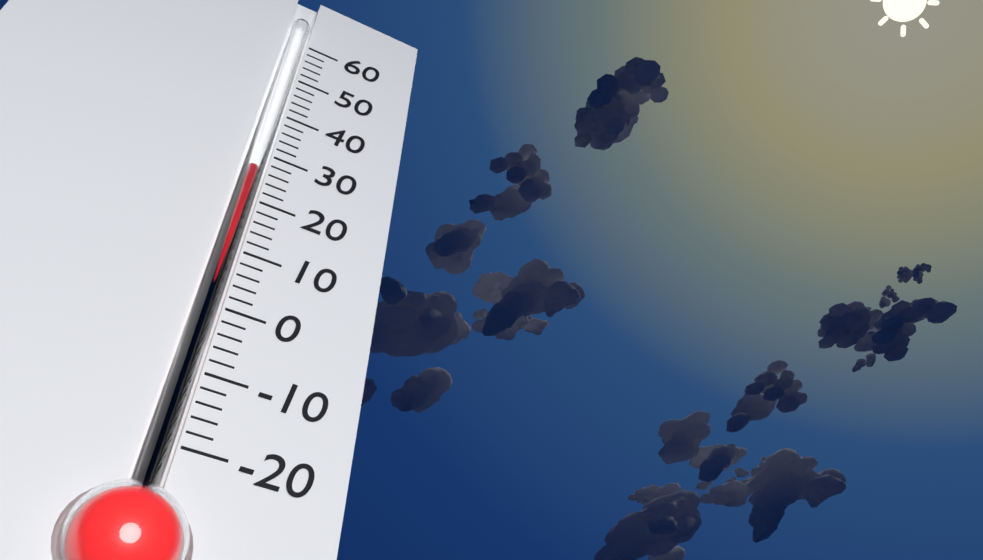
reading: 26 (no unit)
